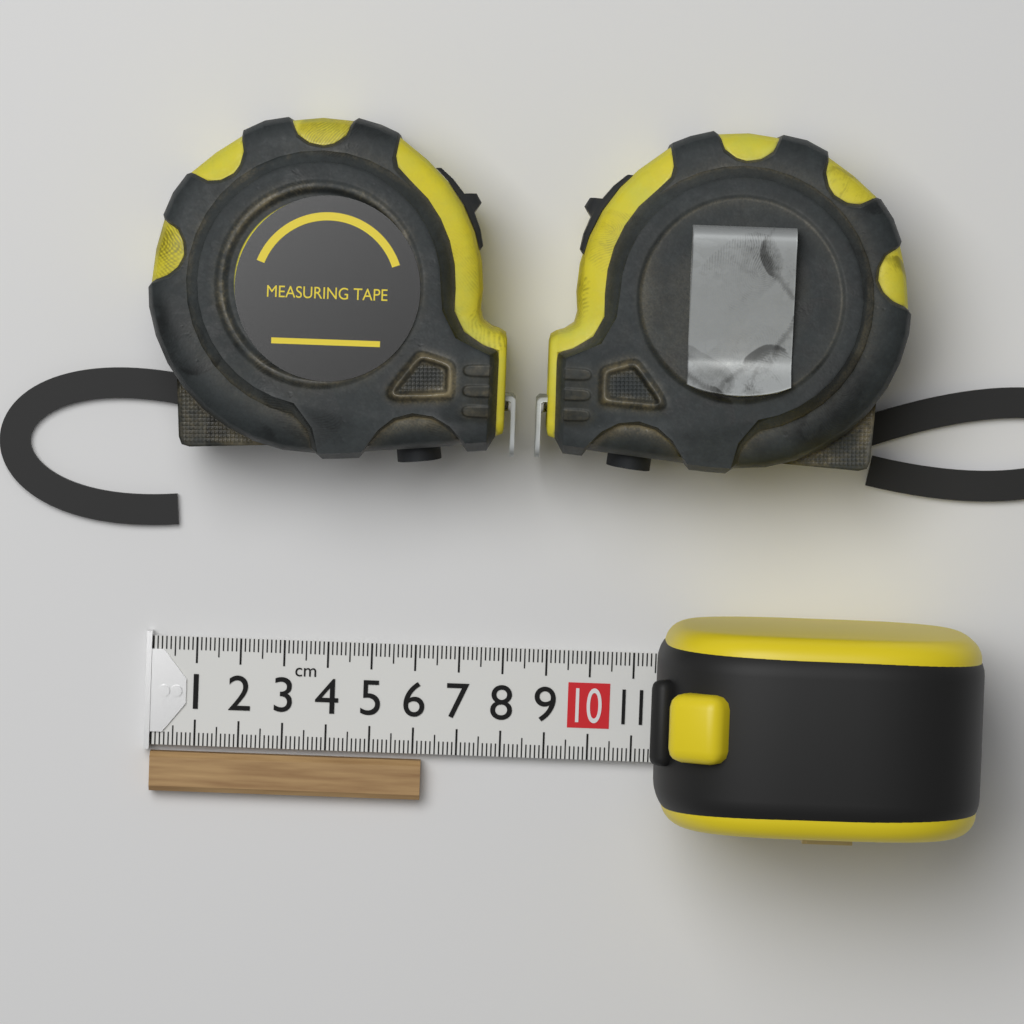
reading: 6.2 cm
